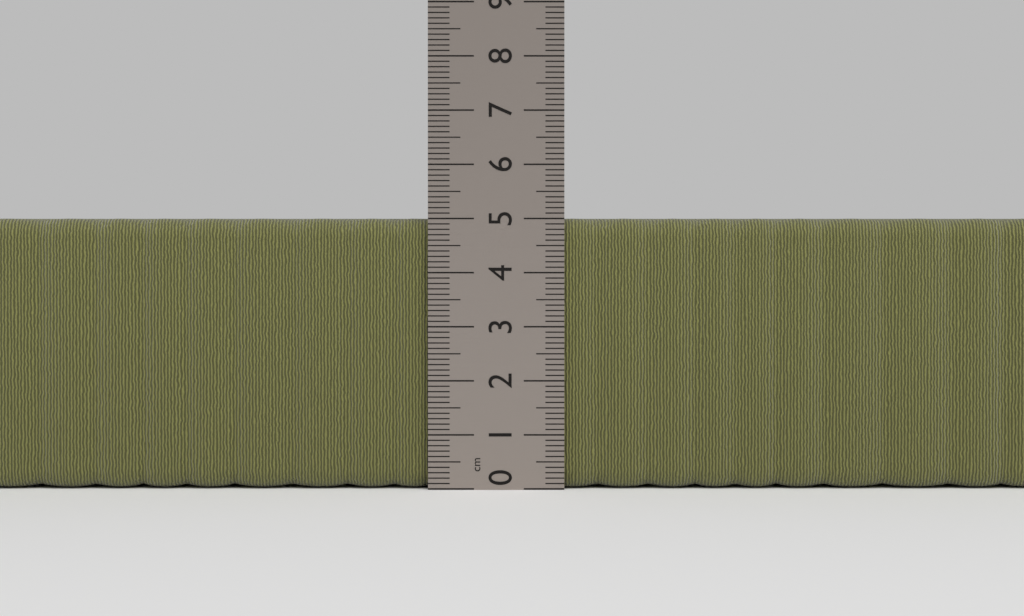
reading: 5.0 cm
